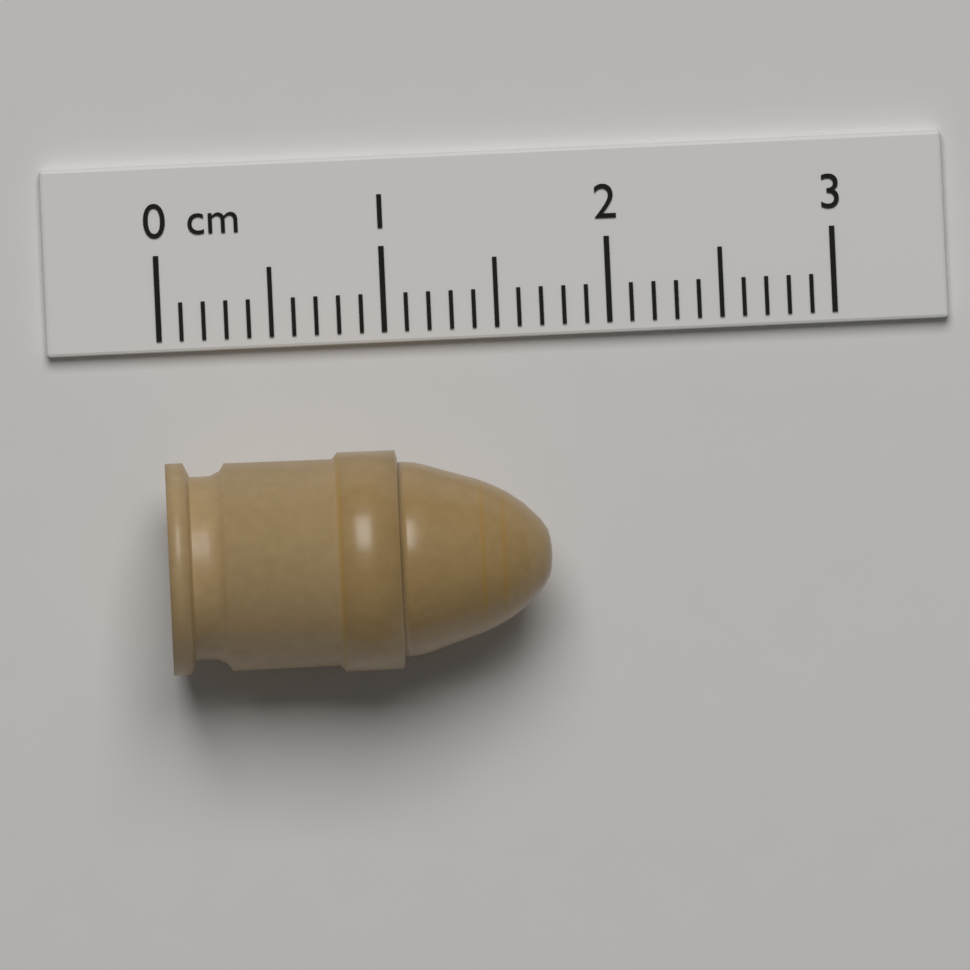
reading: 1.7 cm
